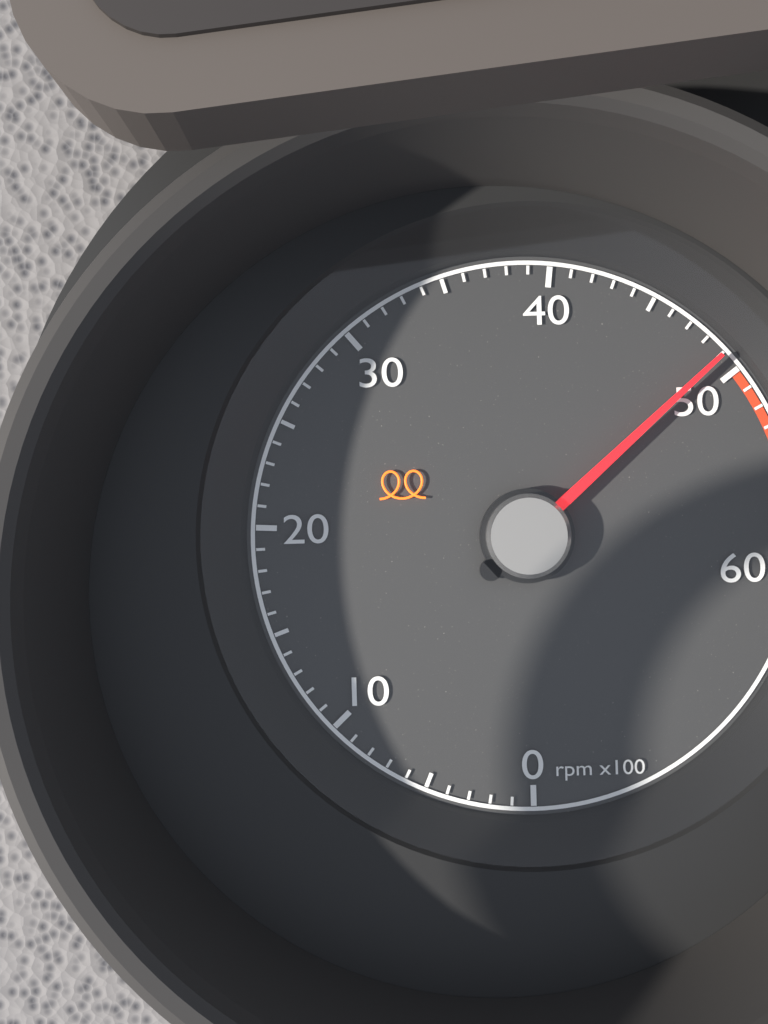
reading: 4900 rpm
